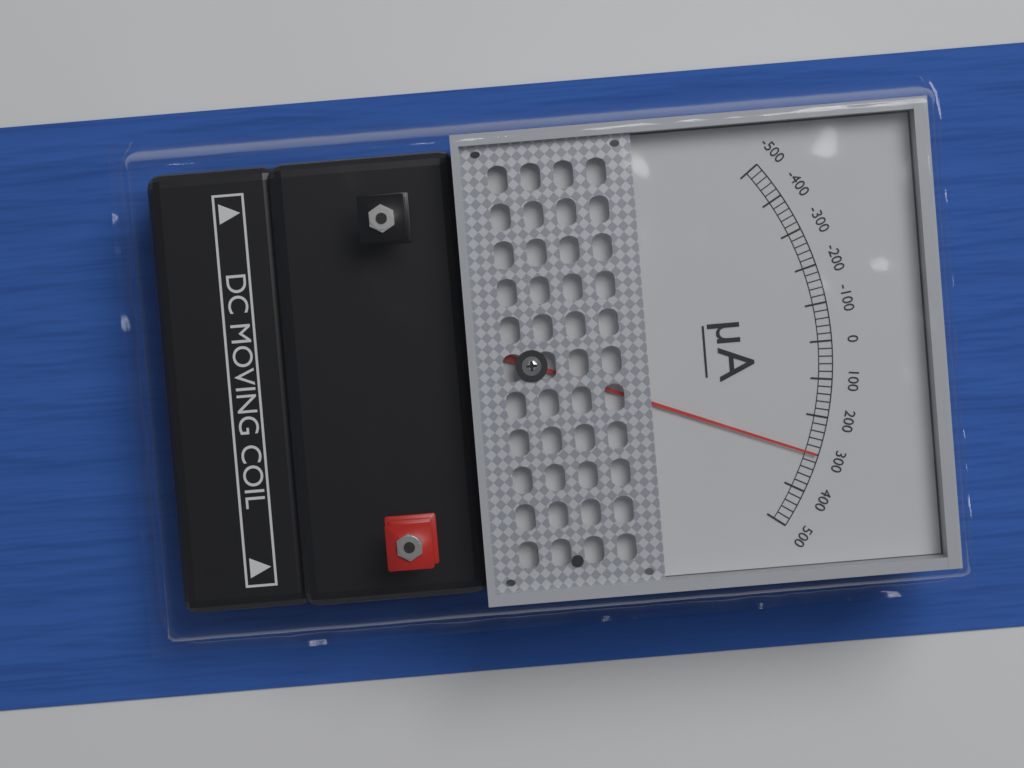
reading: 300 µA
